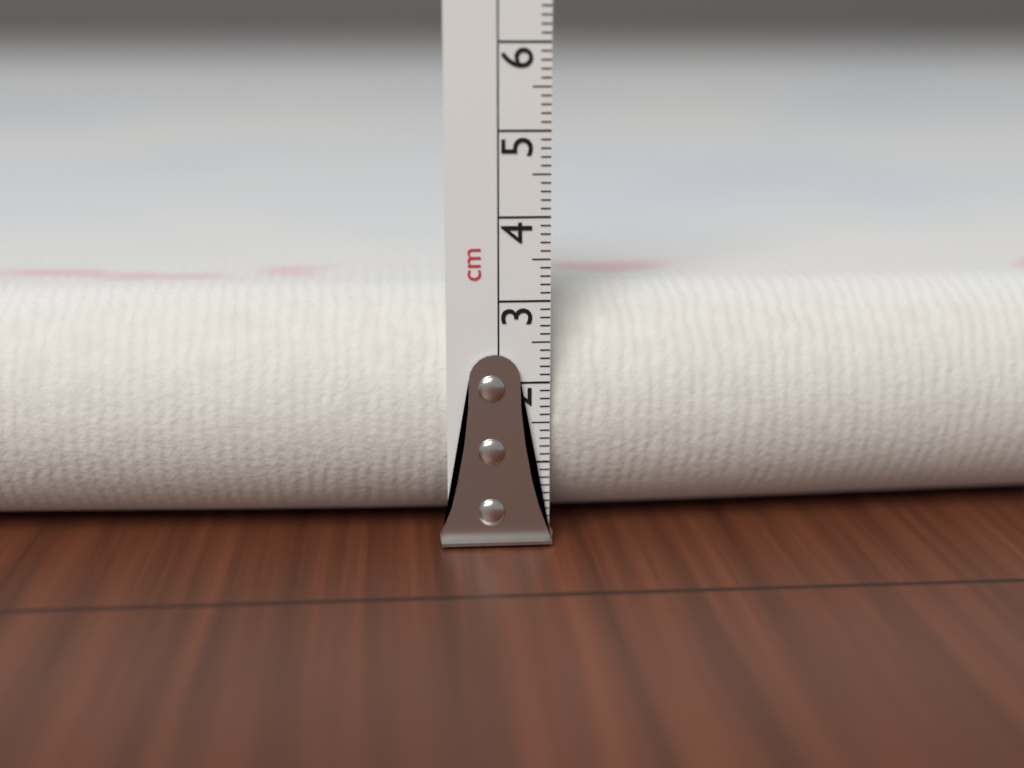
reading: 3.0 cm
